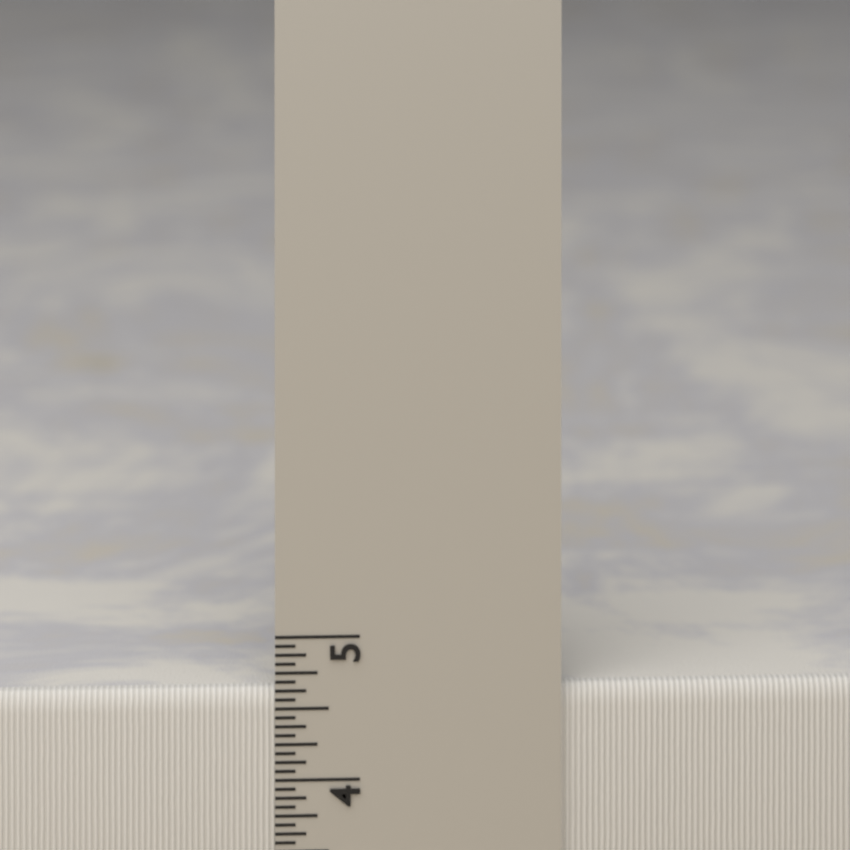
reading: 4.6250 in
